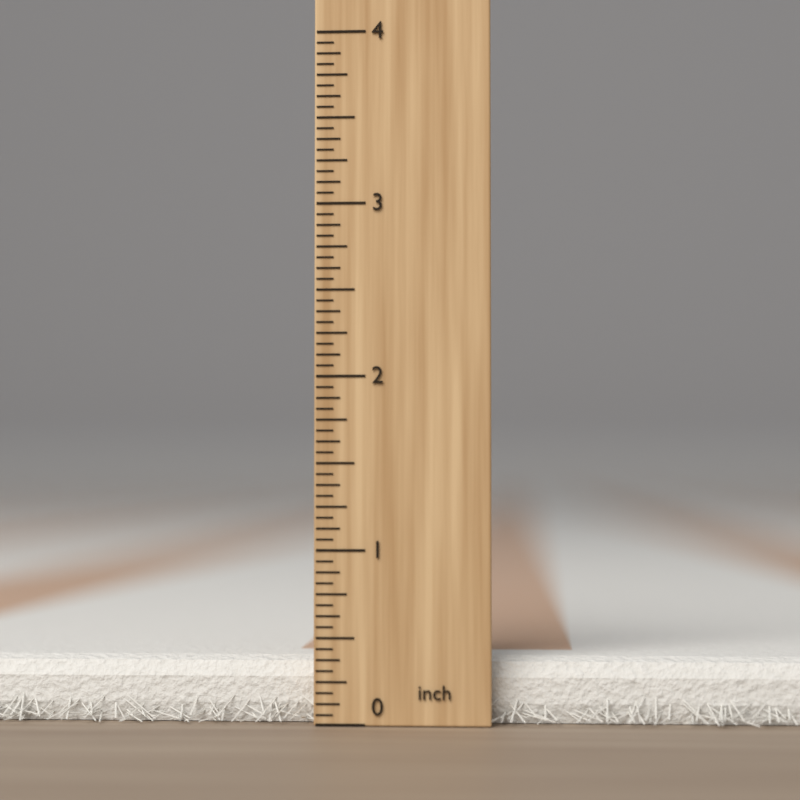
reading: 0.3750 inch
